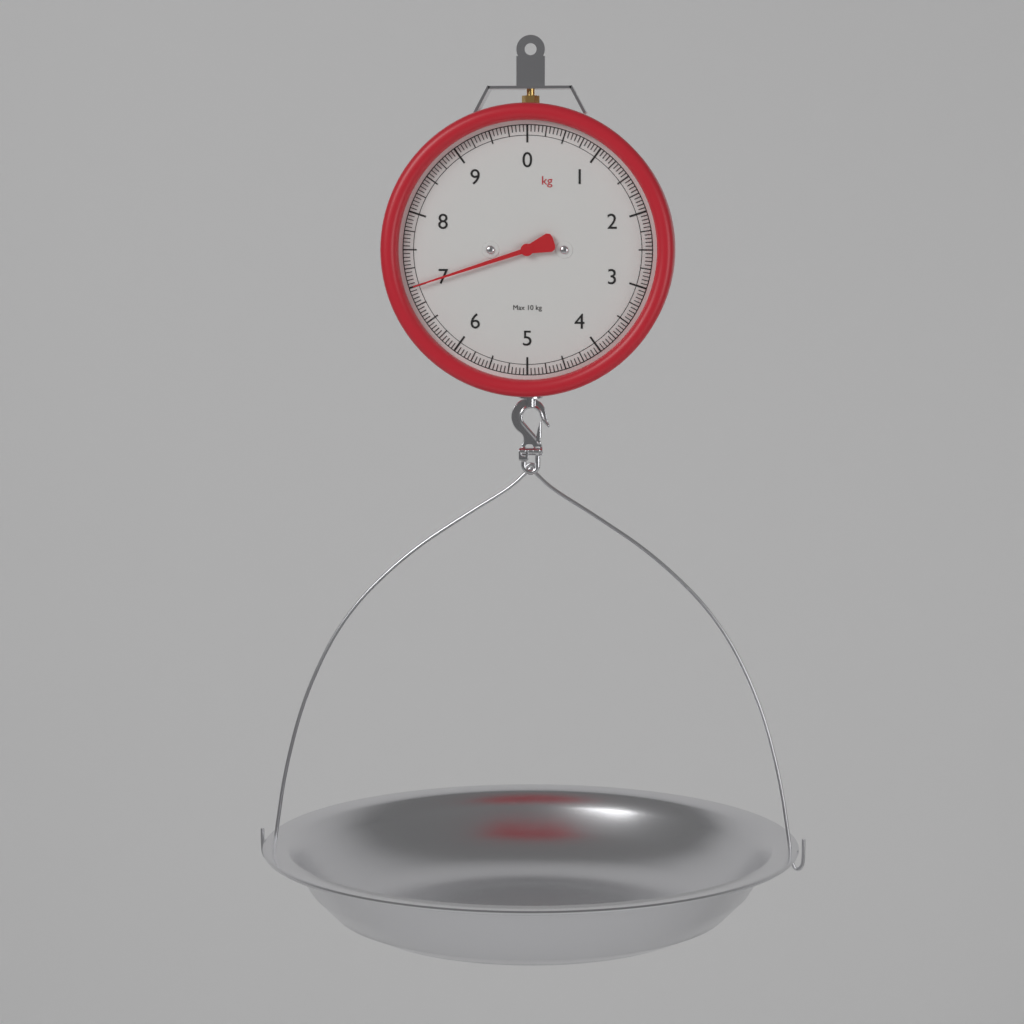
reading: 7.00 kg
